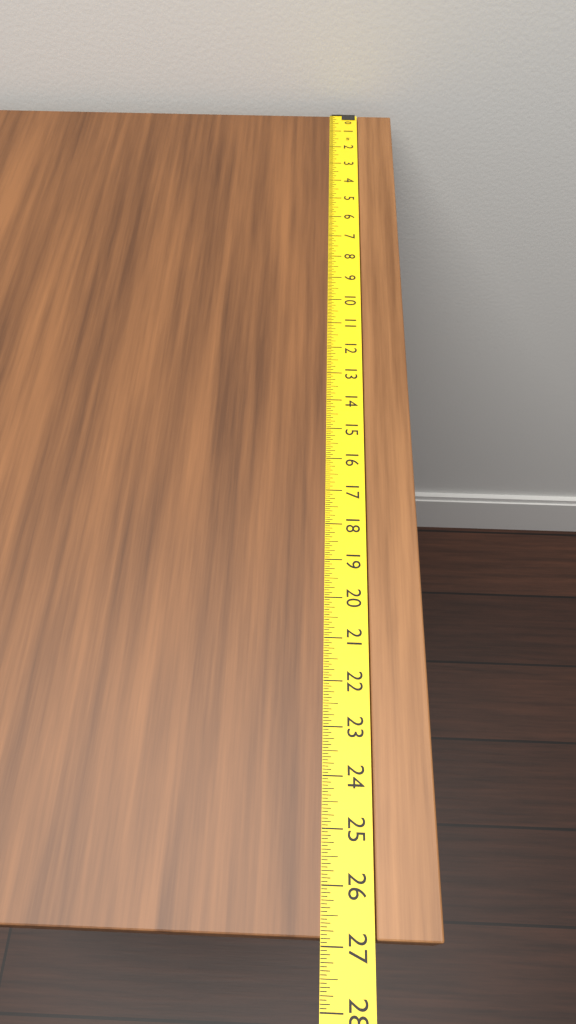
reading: 26.8750 in
